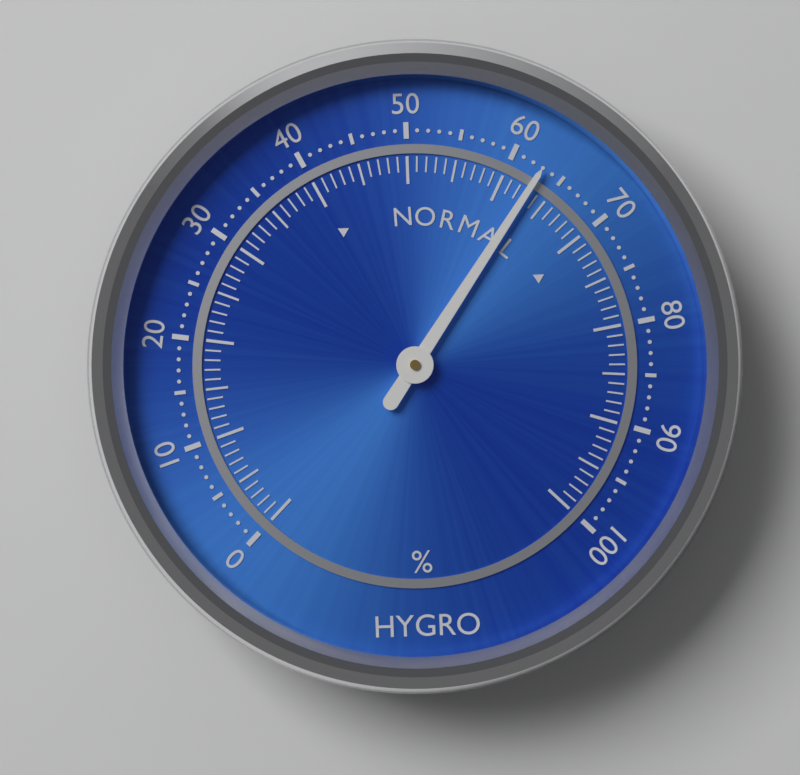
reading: 63 %
